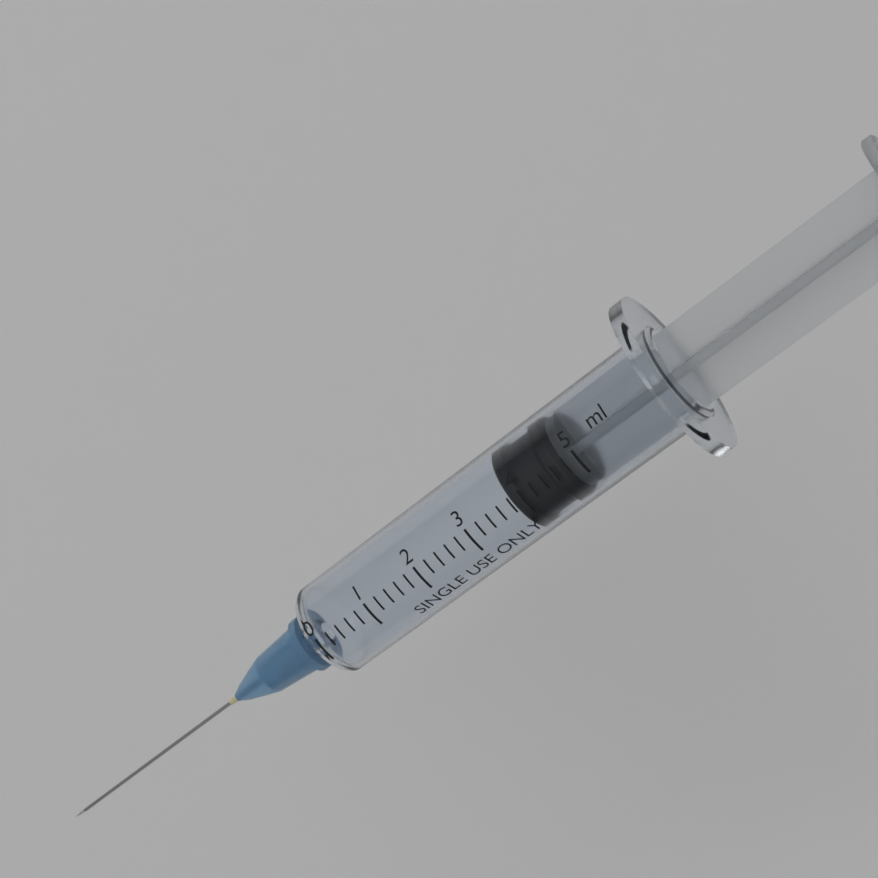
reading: 3.8 ml
